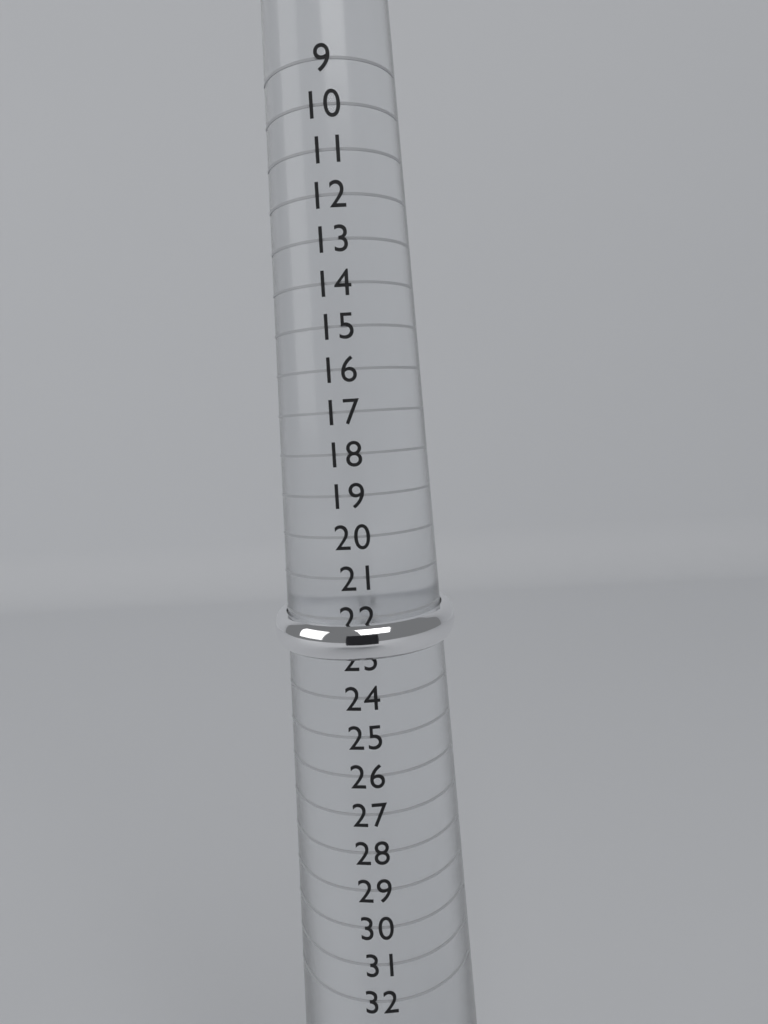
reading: 23 (no unit)
